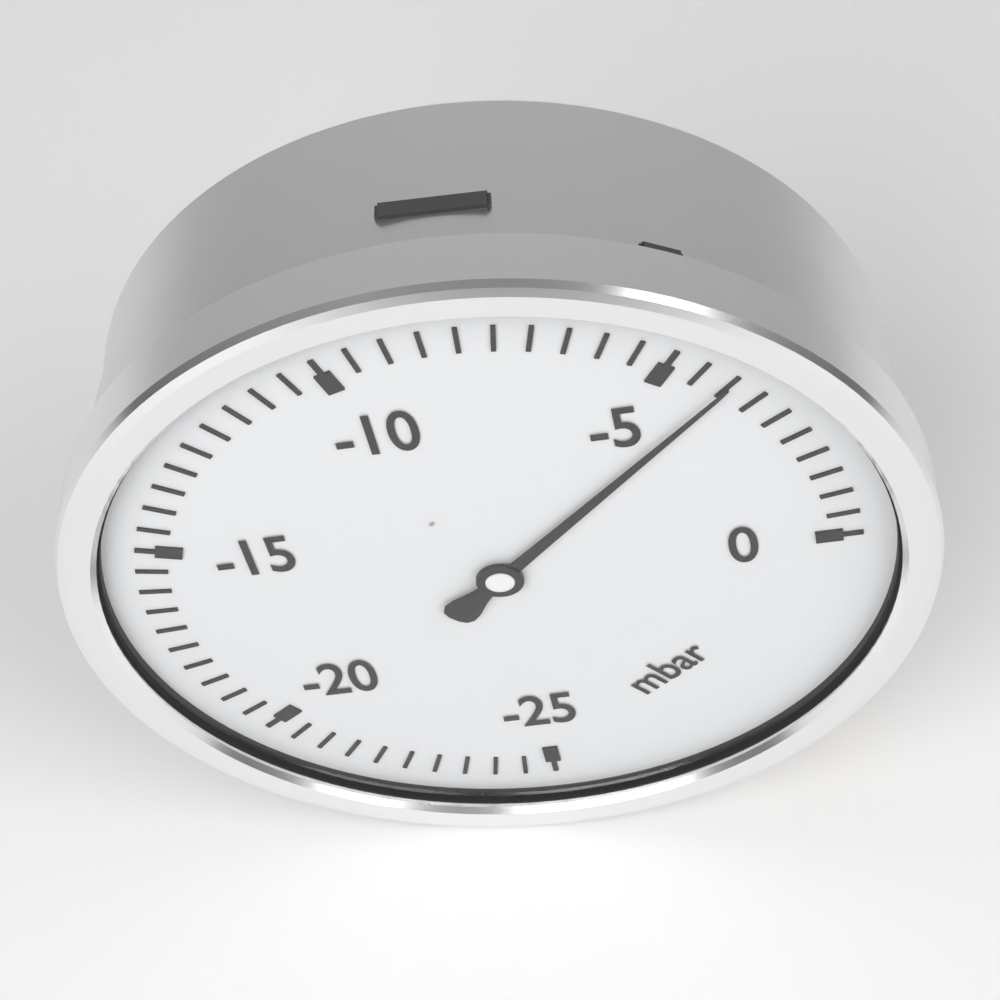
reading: -4.0 mbar
